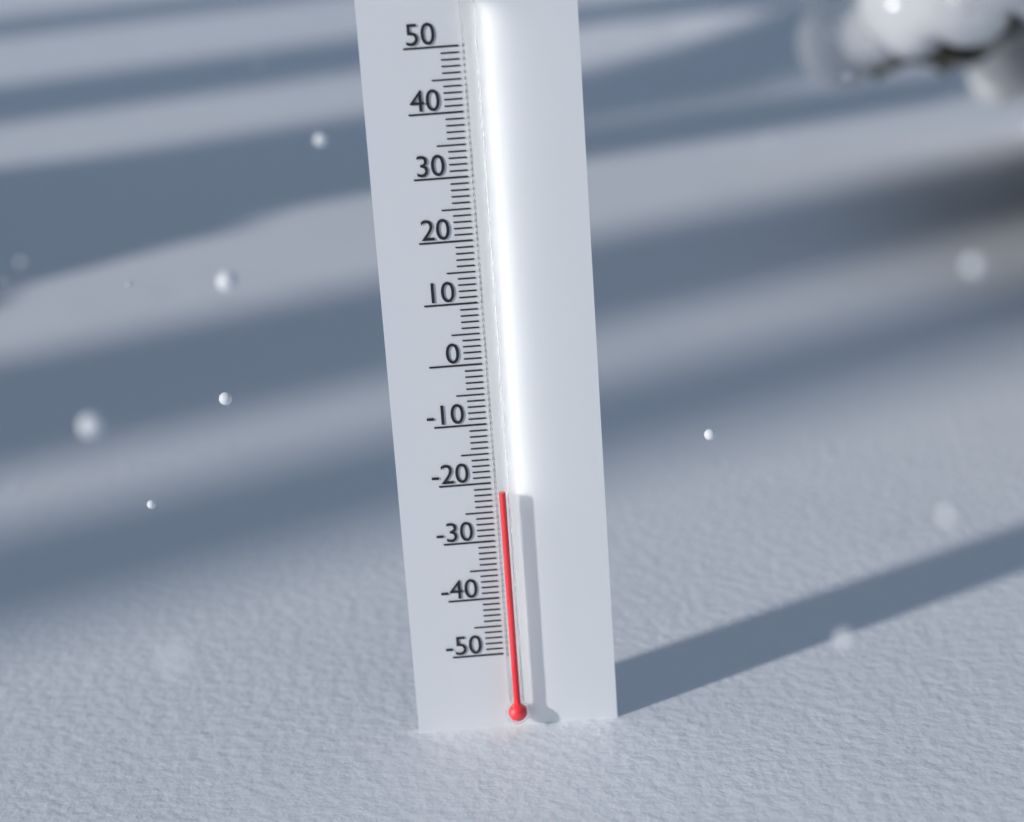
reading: -21 (no unit)
